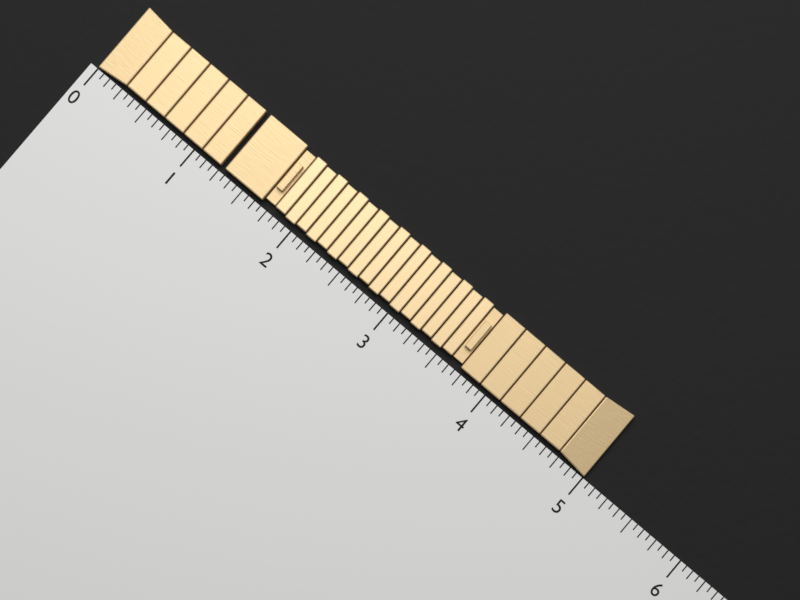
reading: 5.0000 (no unit)
